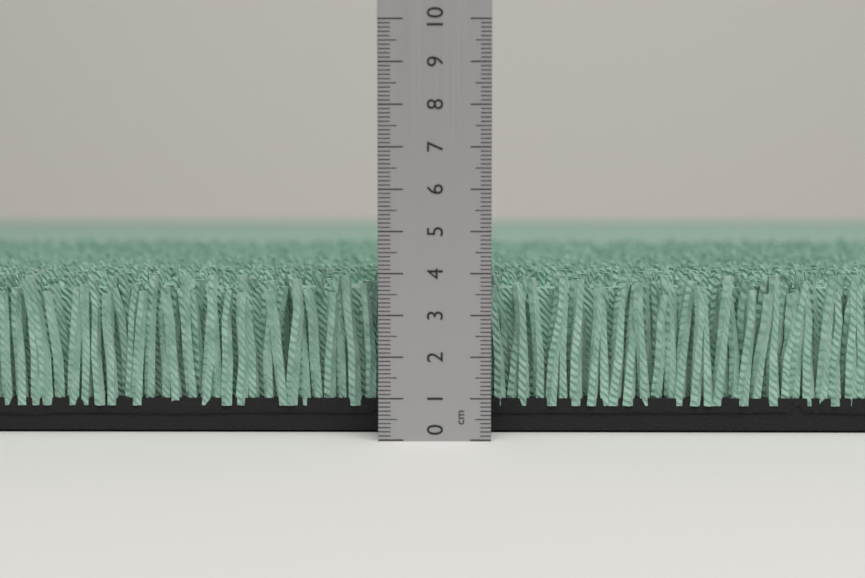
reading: 3.9 cm
